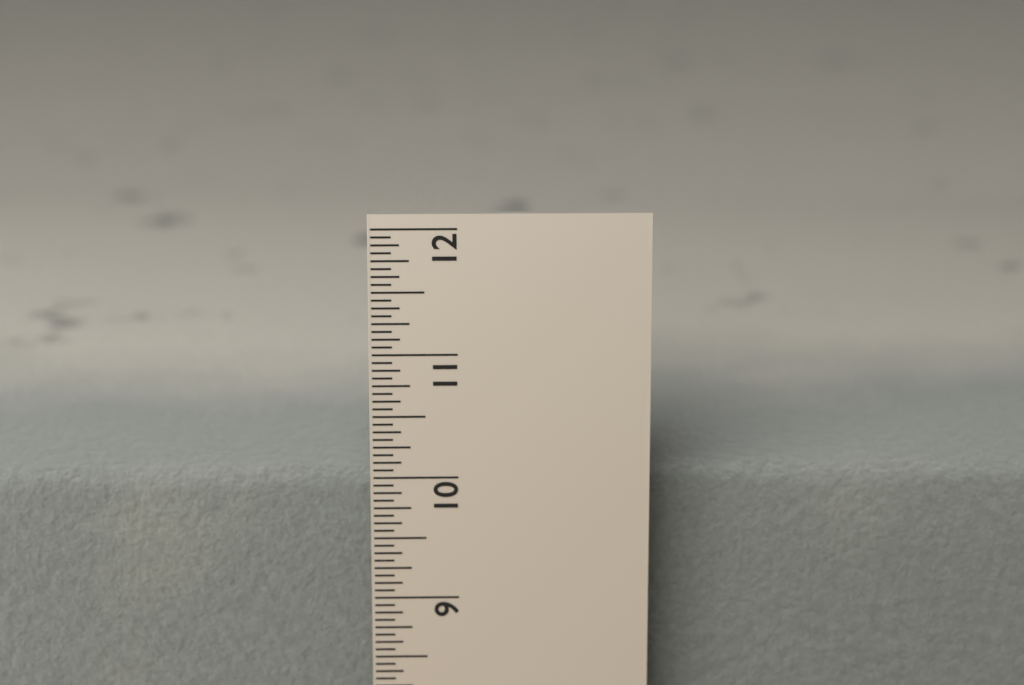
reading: 9.8750 in
